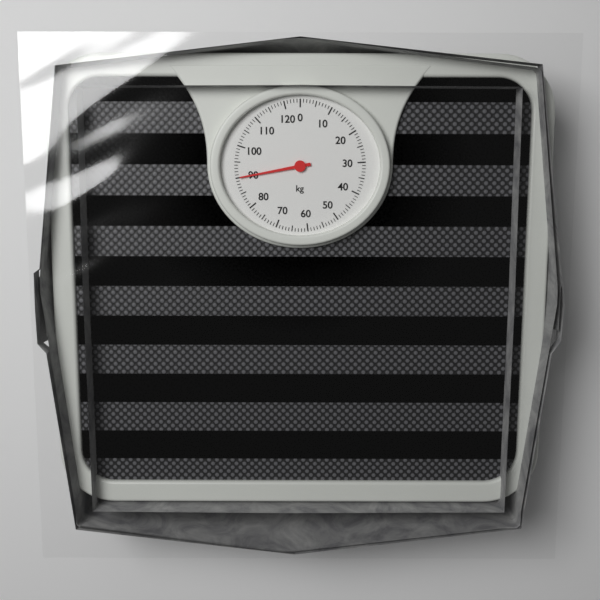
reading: 90 kg
